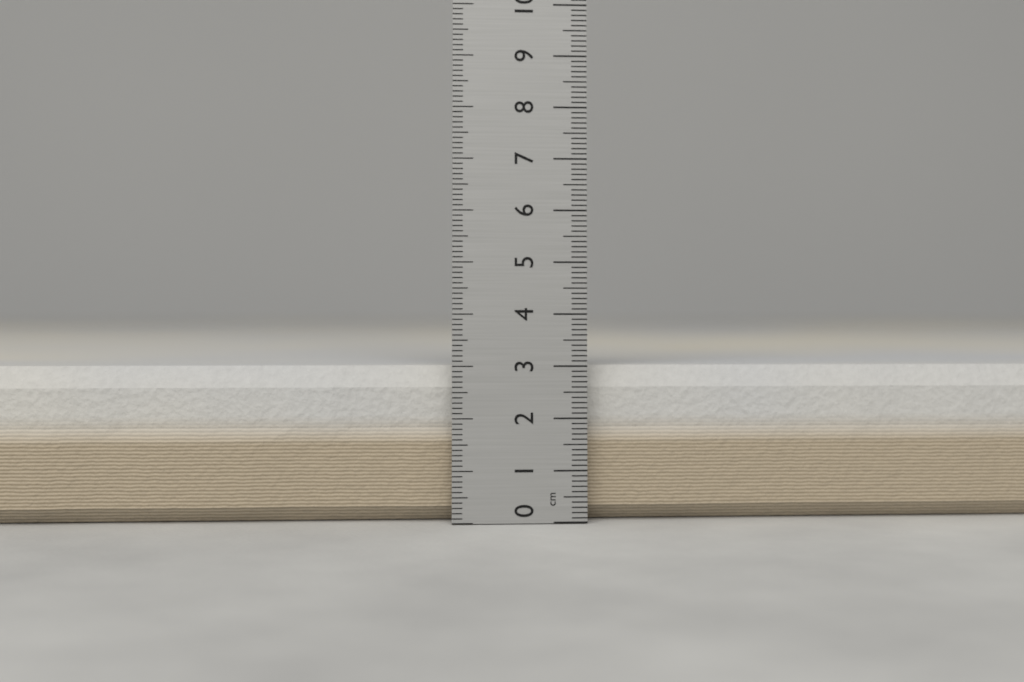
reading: 3.0 cm
